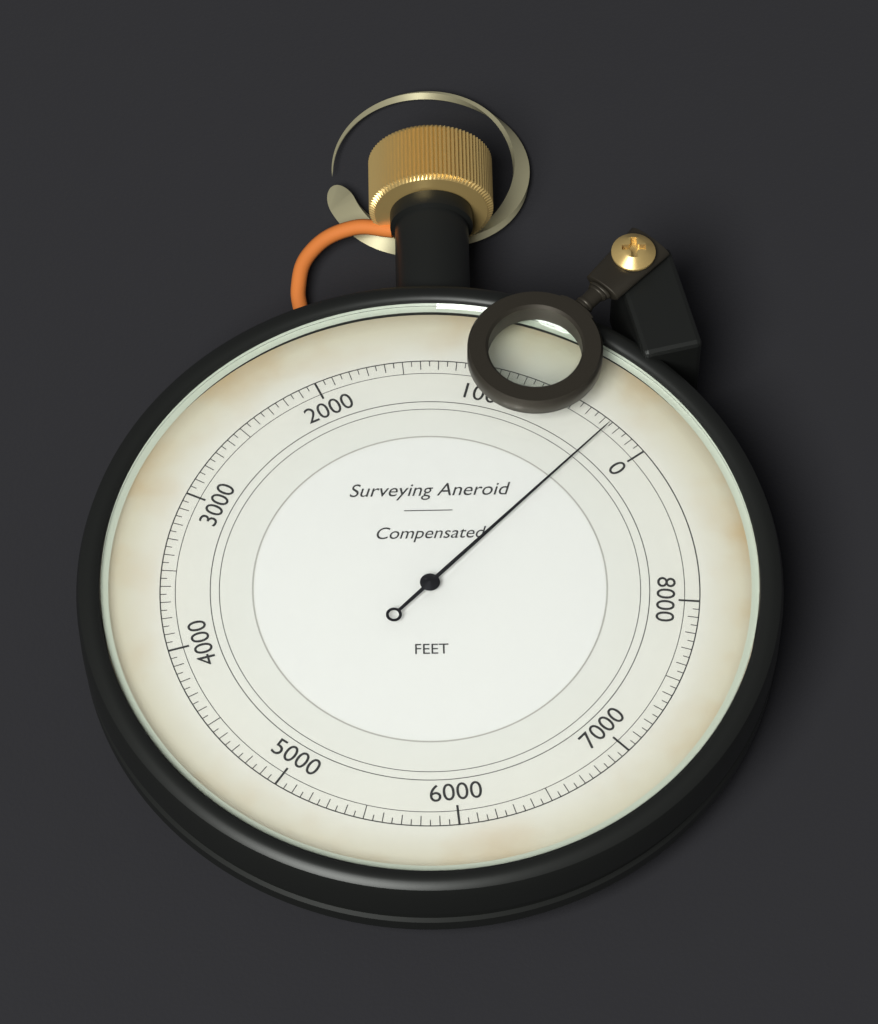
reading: 250 ft
